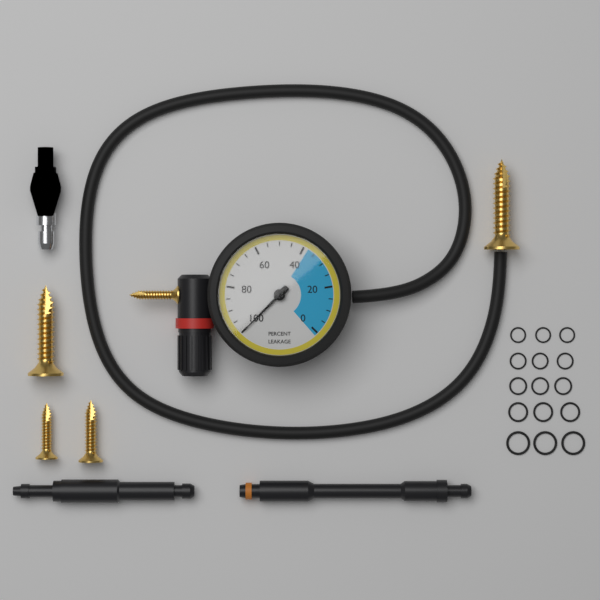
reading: 100 %
